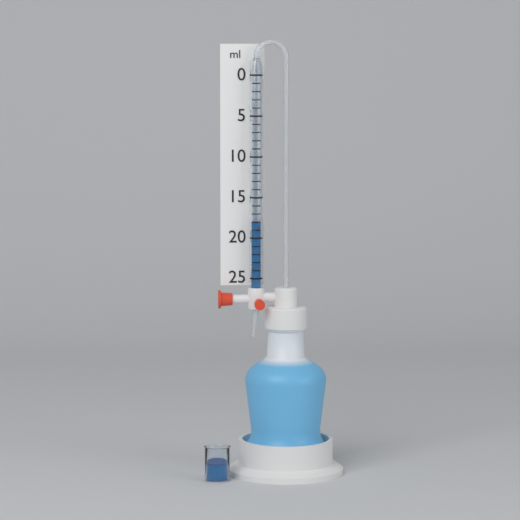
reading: 18 ml
